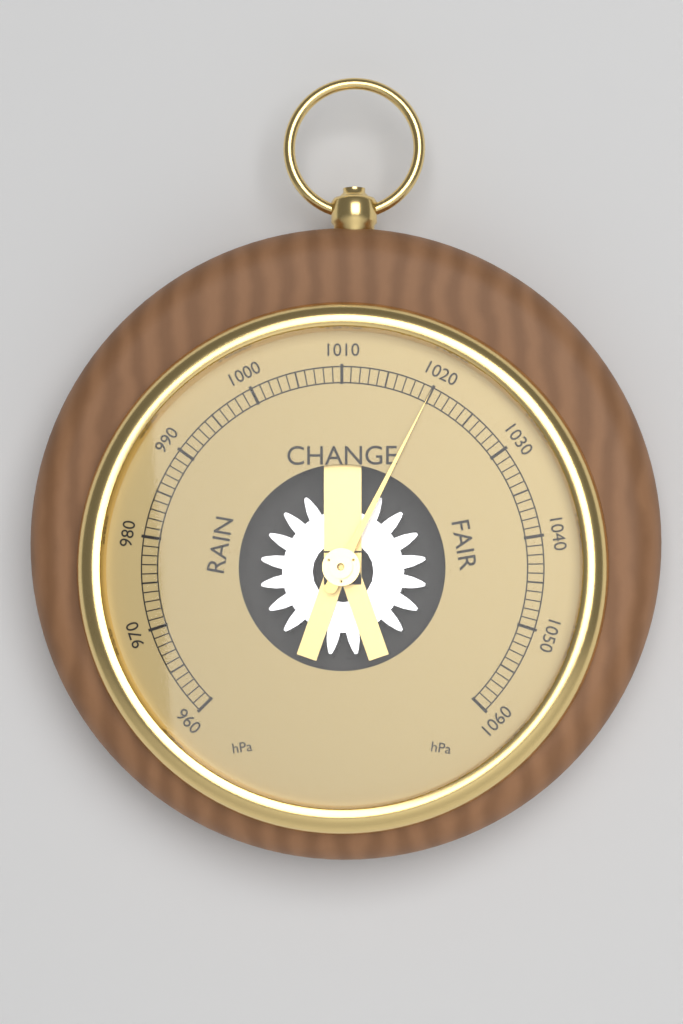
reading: 1020 hPa
